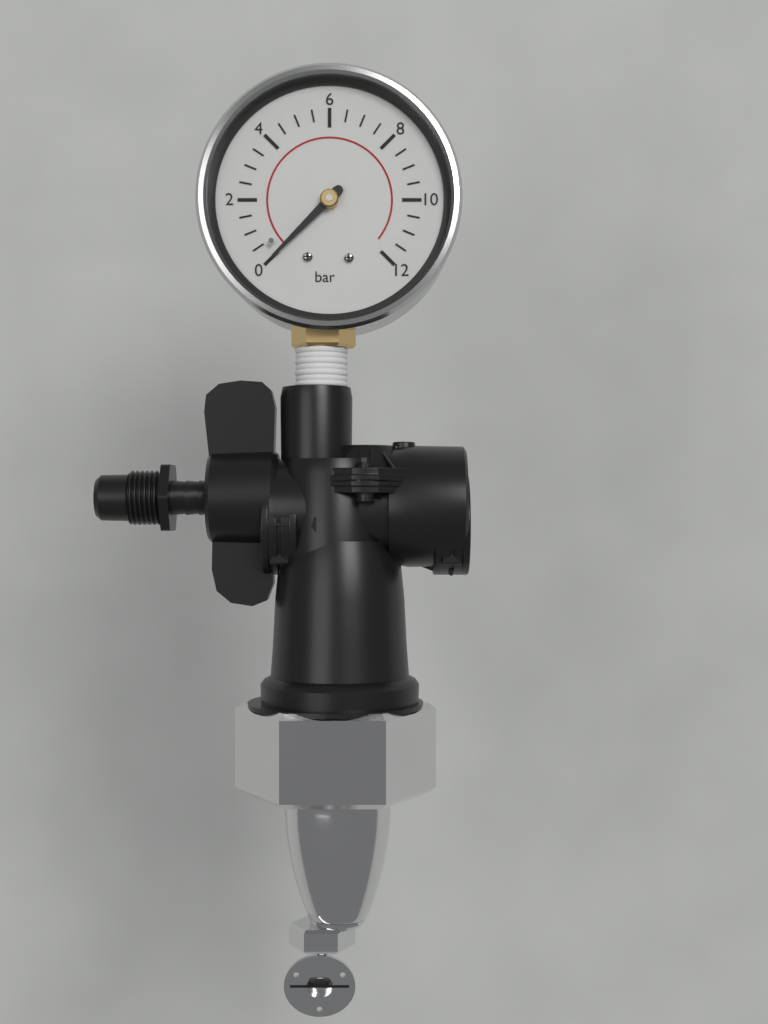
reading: 0.0 bar
